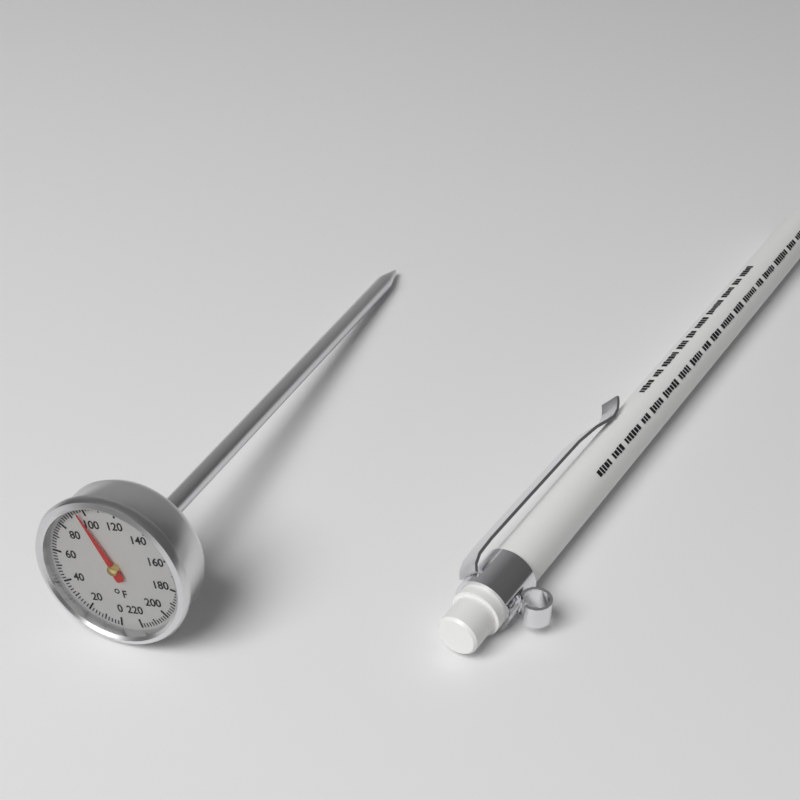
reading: 96 °F
